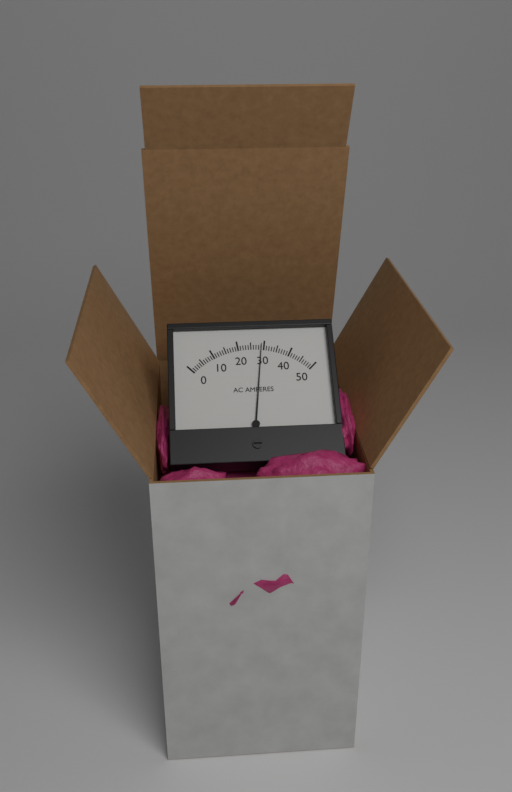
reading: 29 A
